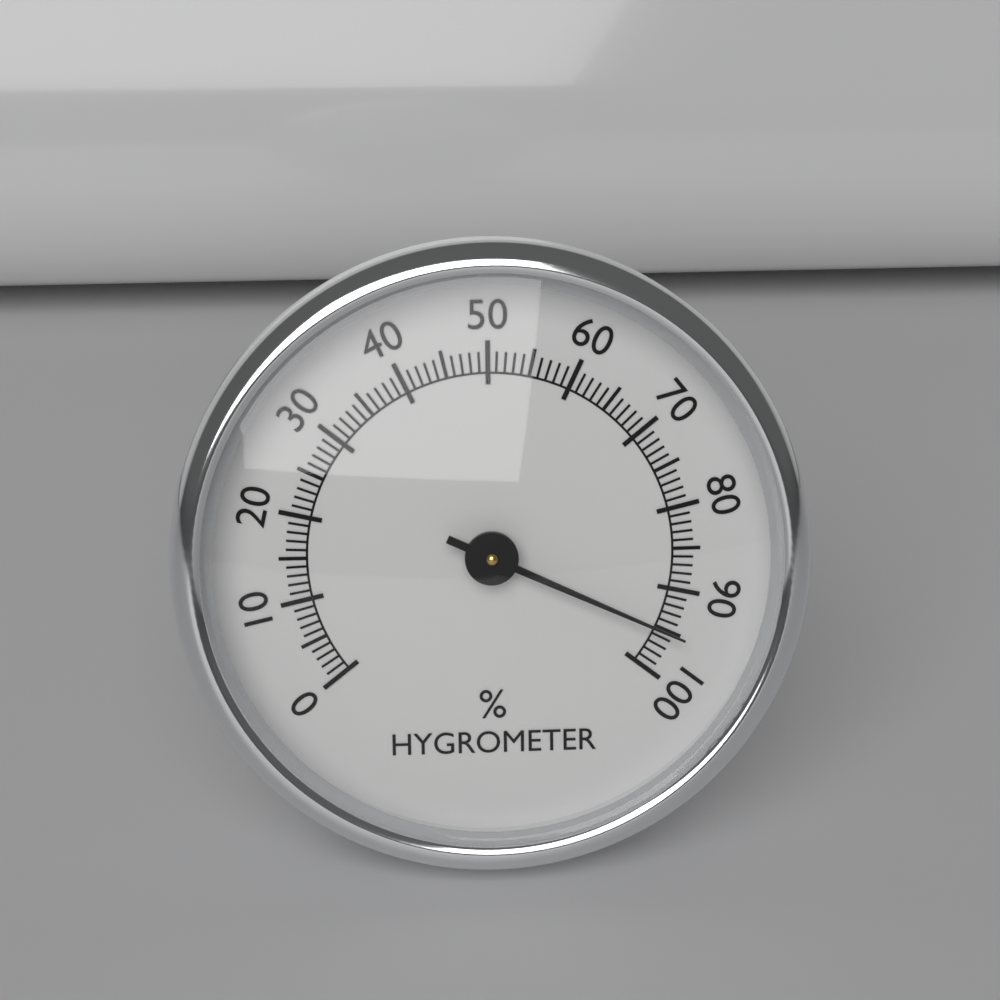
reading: 95 %
